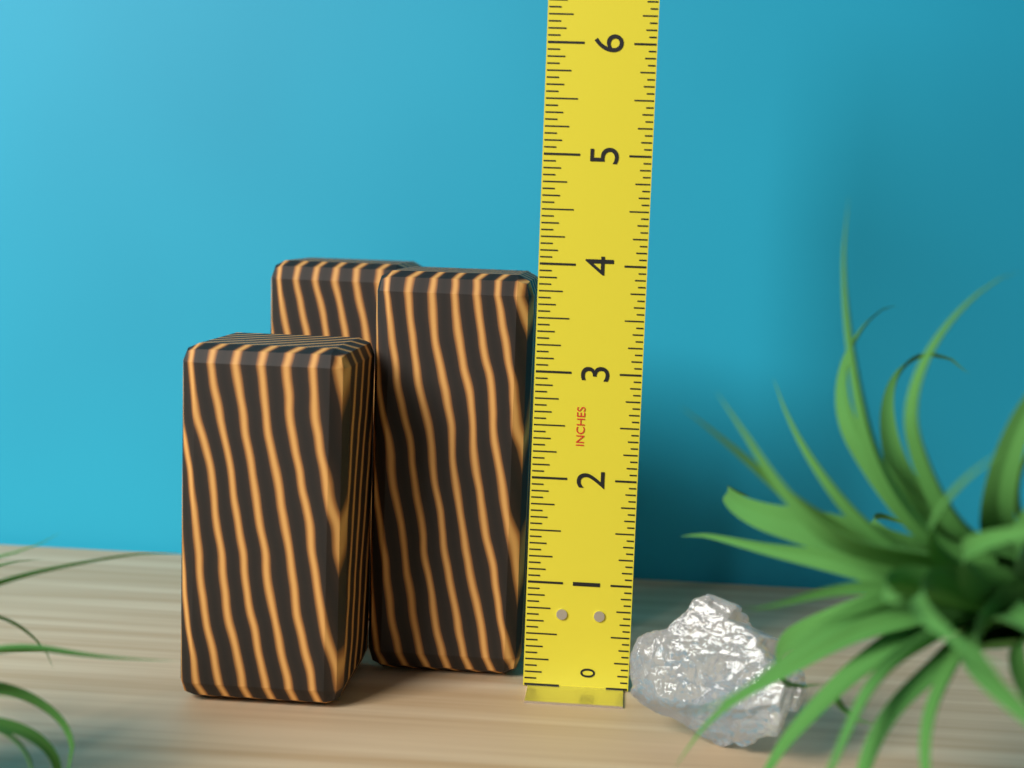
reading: 3.8750 in
